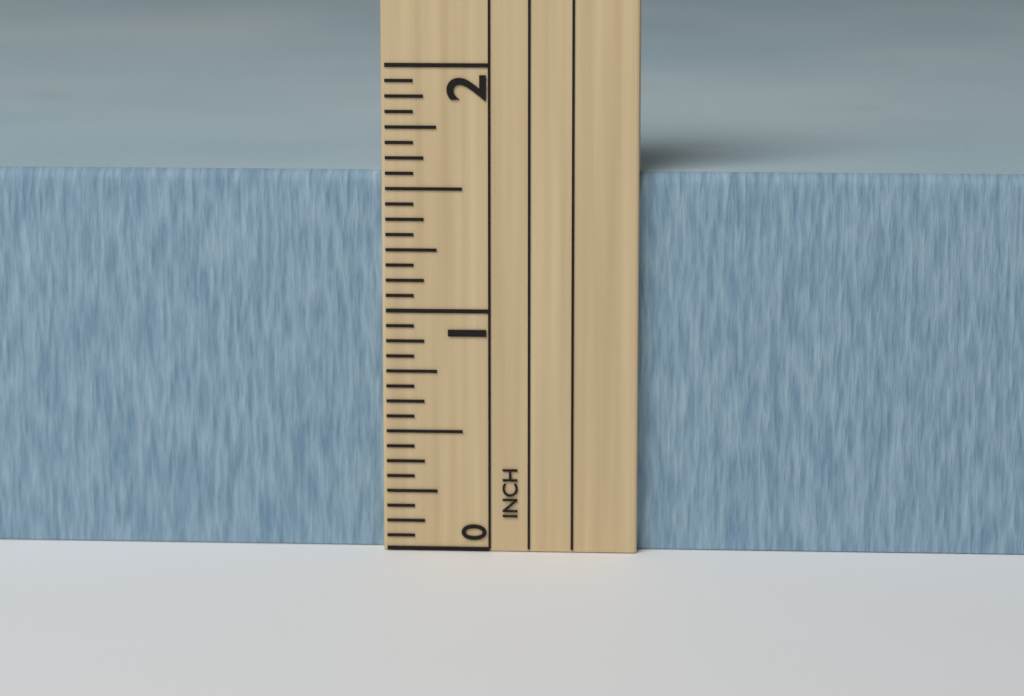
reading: 1.5625 in
